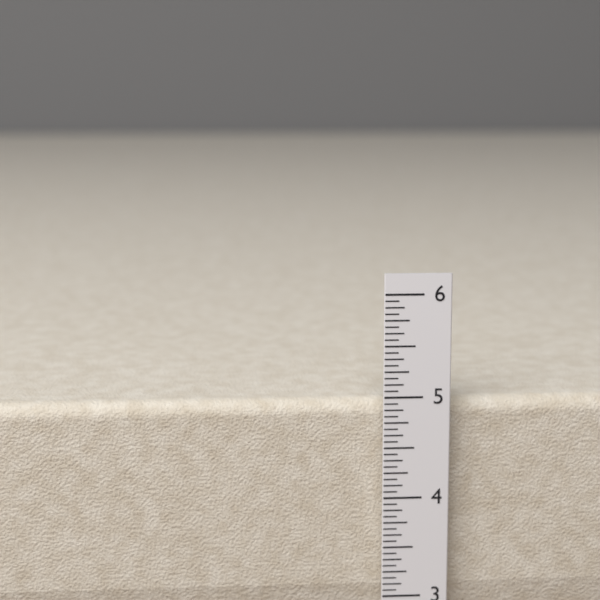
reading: 4.9375 in
